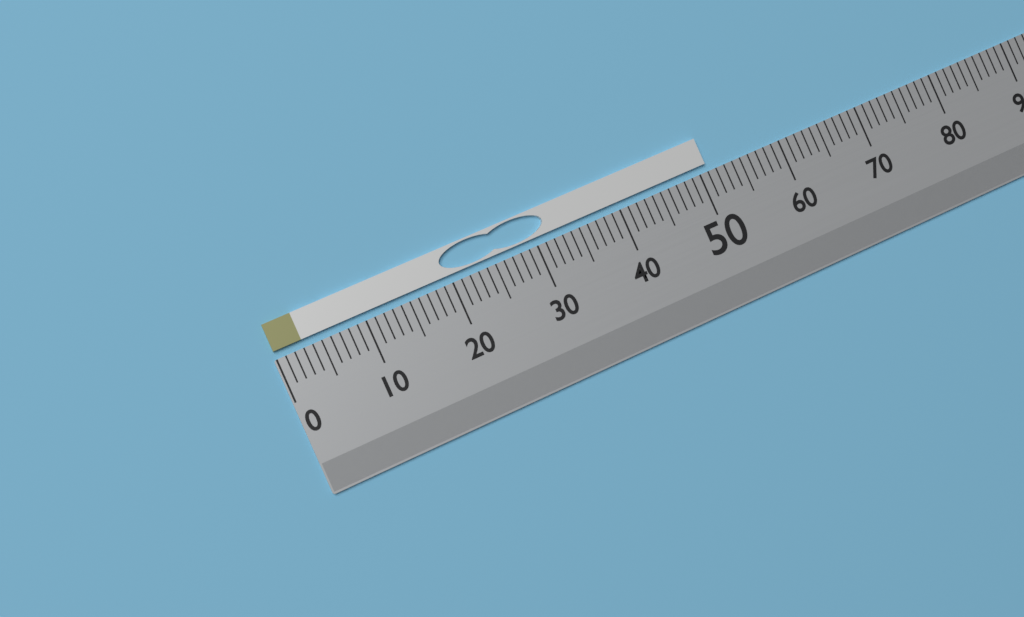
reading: 51 (no unit)
